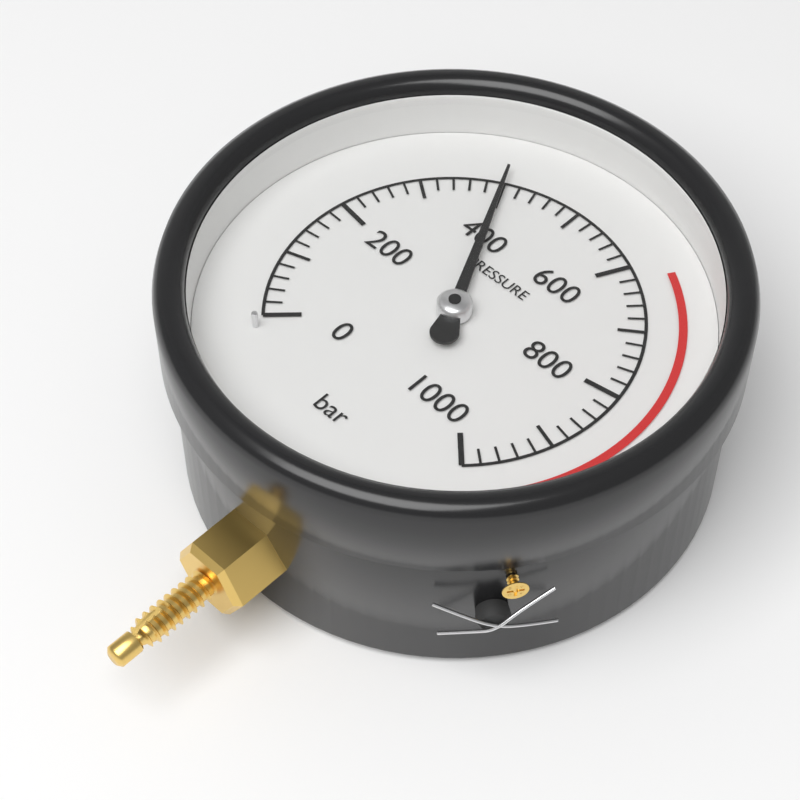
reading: 400 bar
